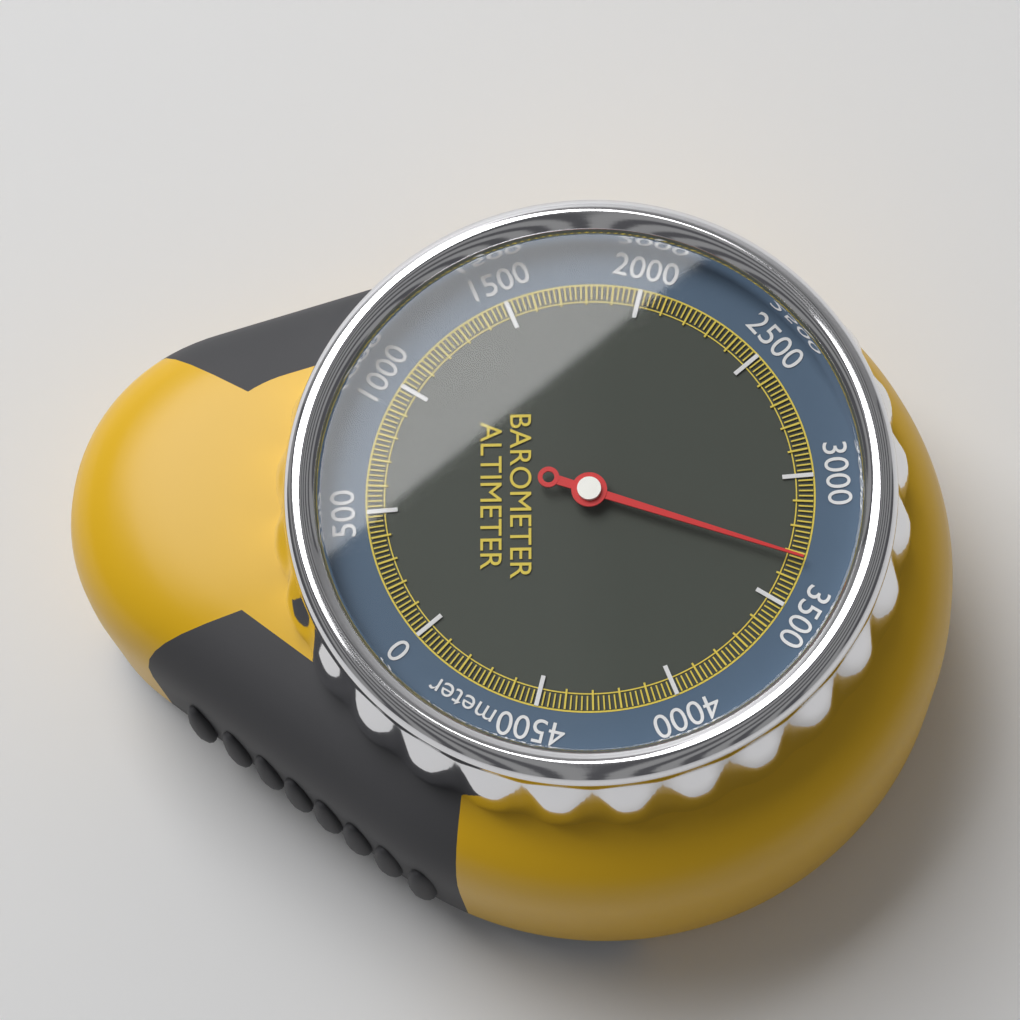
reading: 3320 meter
